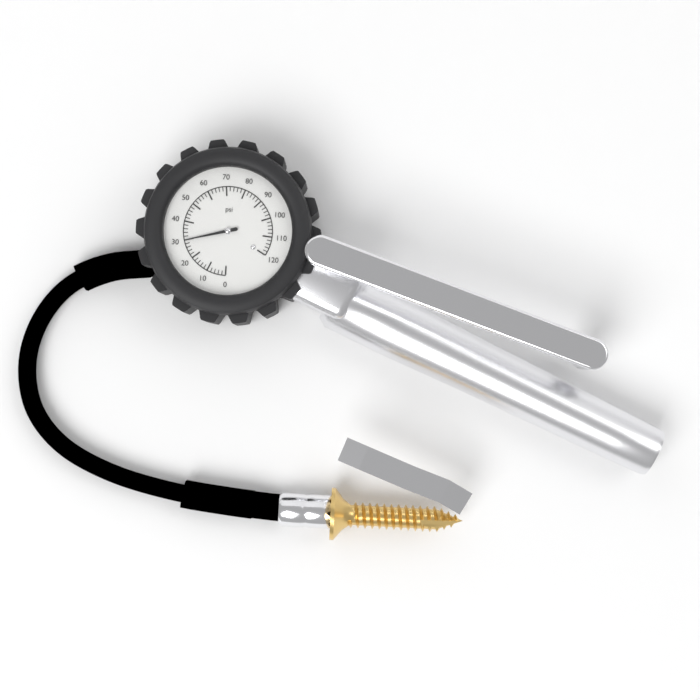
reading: 30 psi
